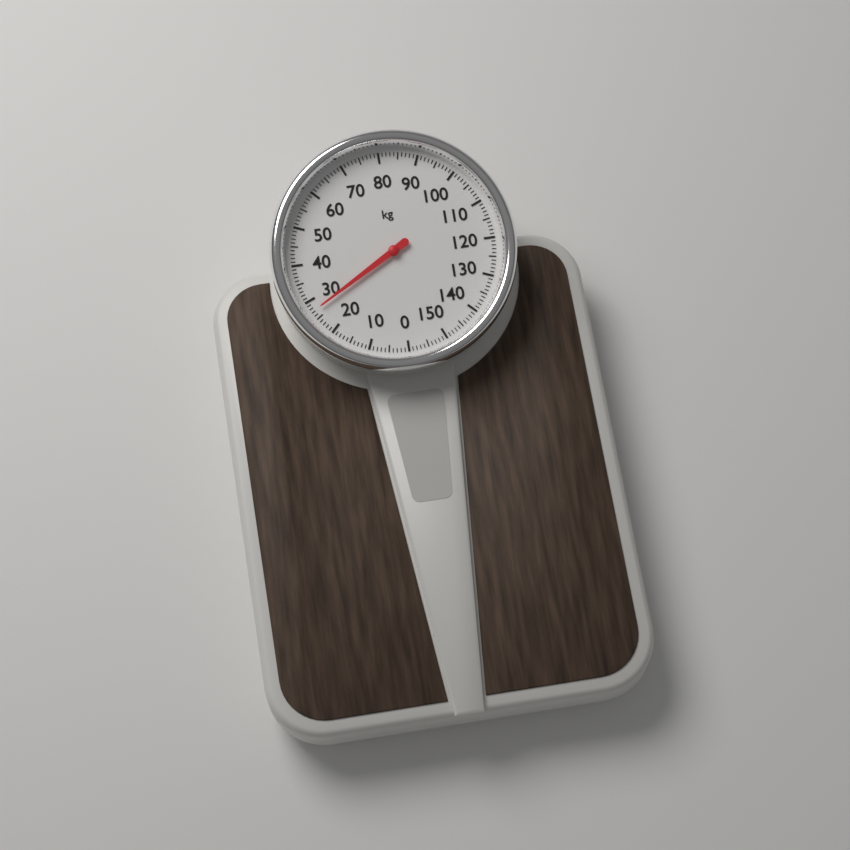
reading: 27 kg
